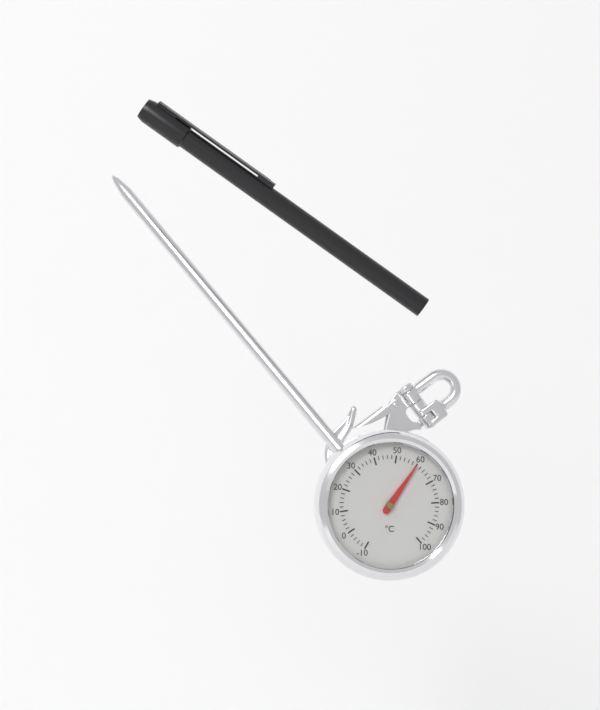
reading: 60 °C
